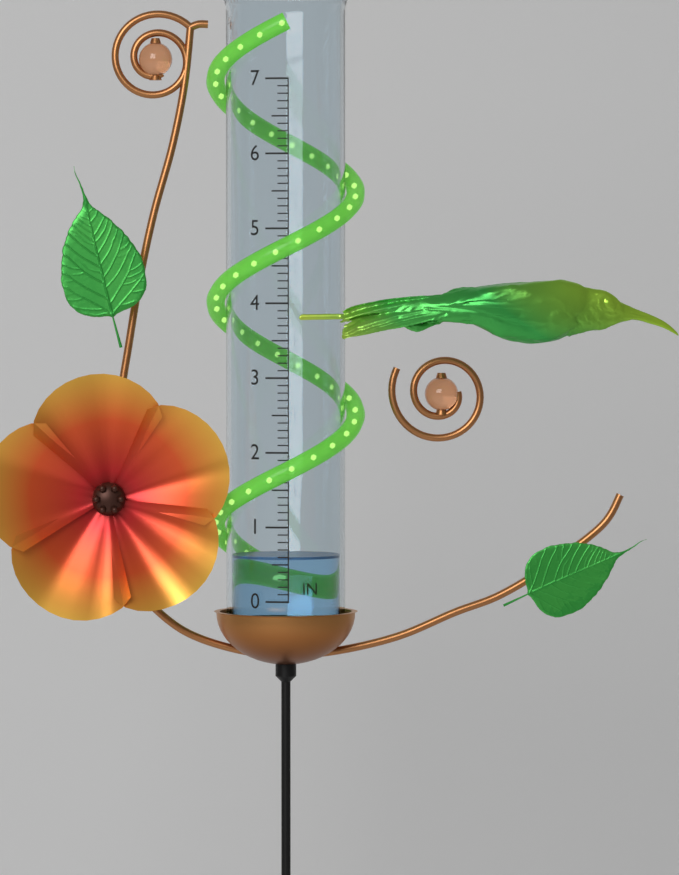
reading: 0.6 in
